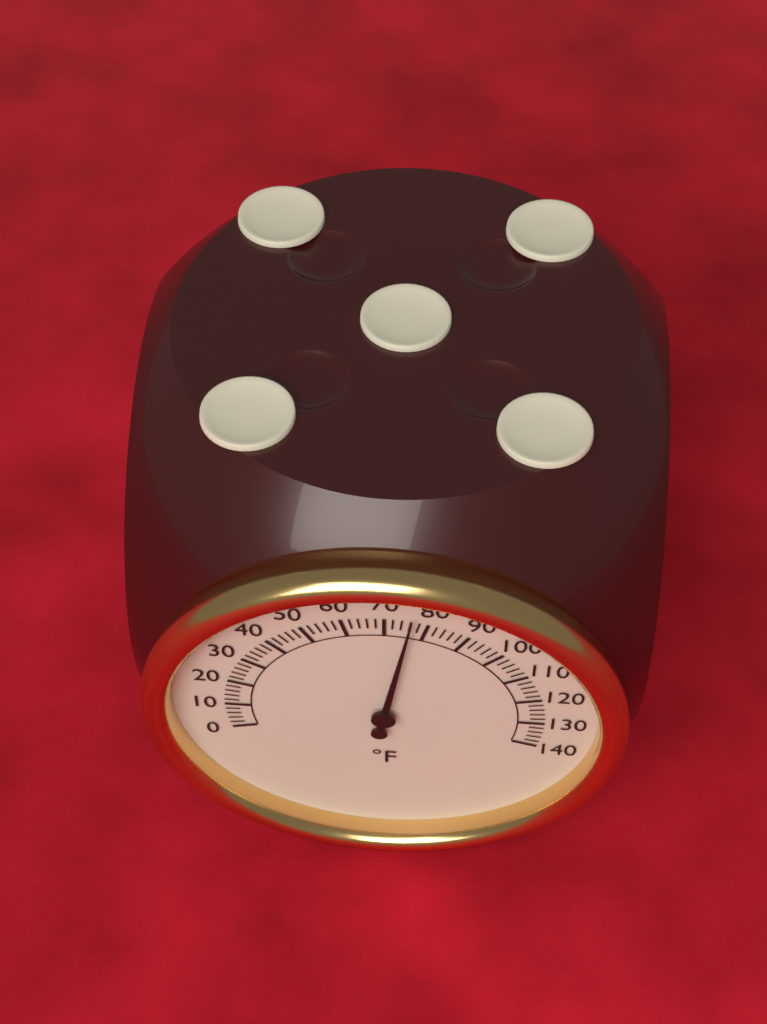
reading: 76 °F
